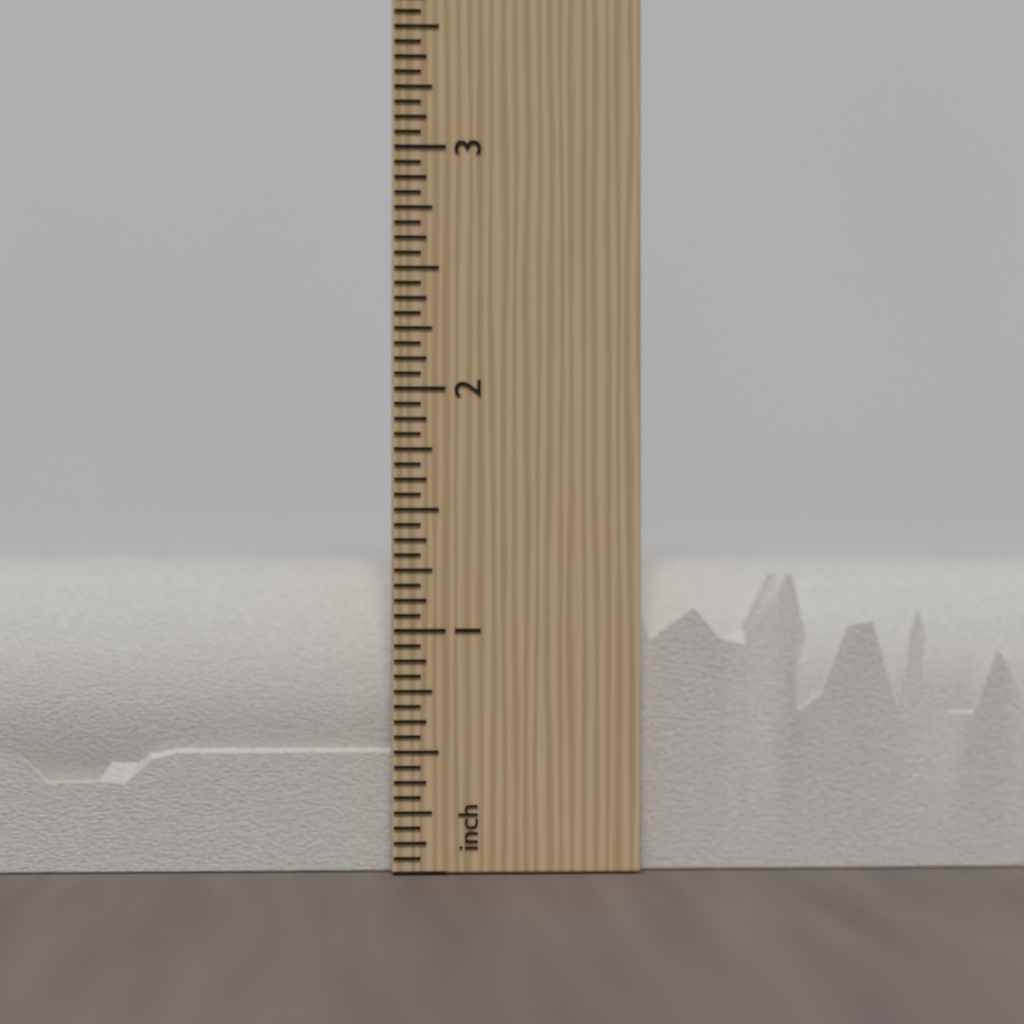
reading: 1.3125 inch
